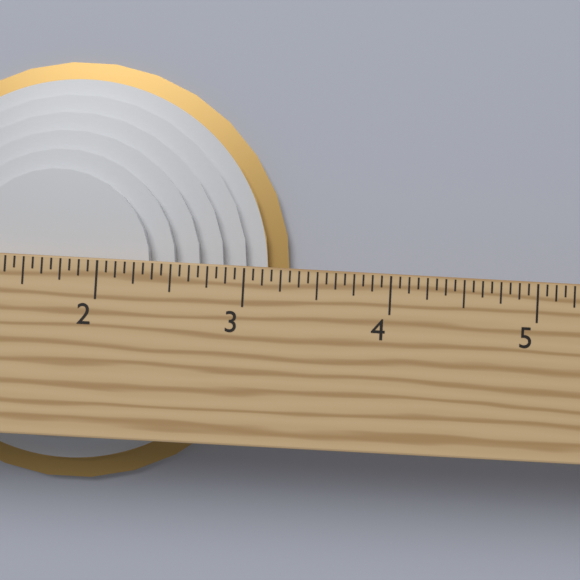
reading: 3.3125 in
